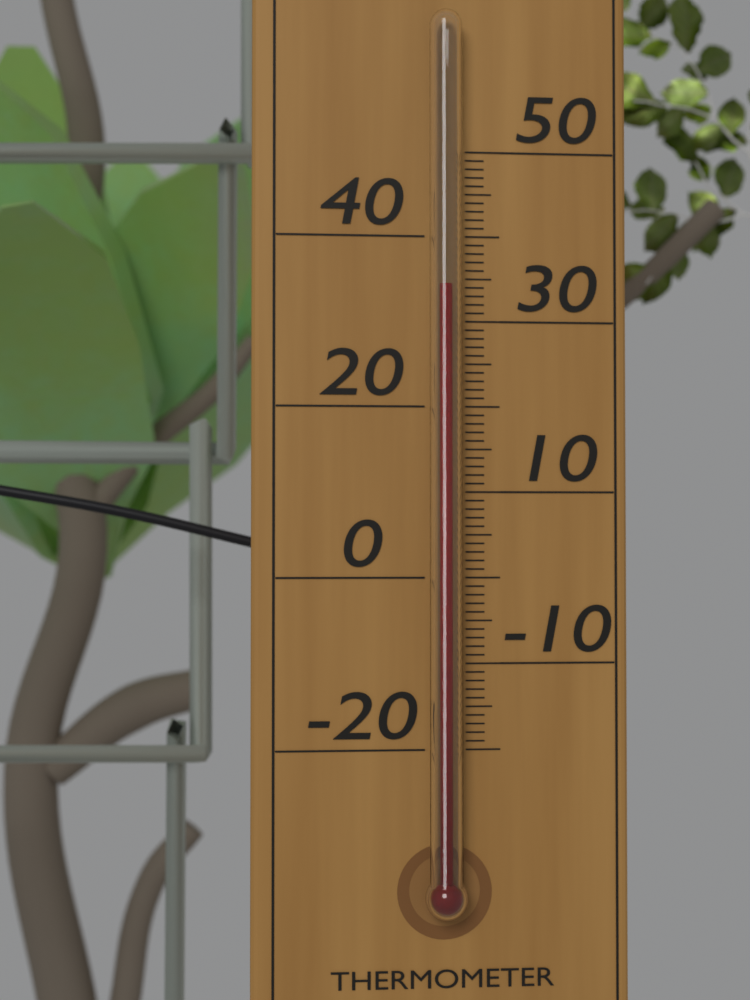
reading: 34 °C
